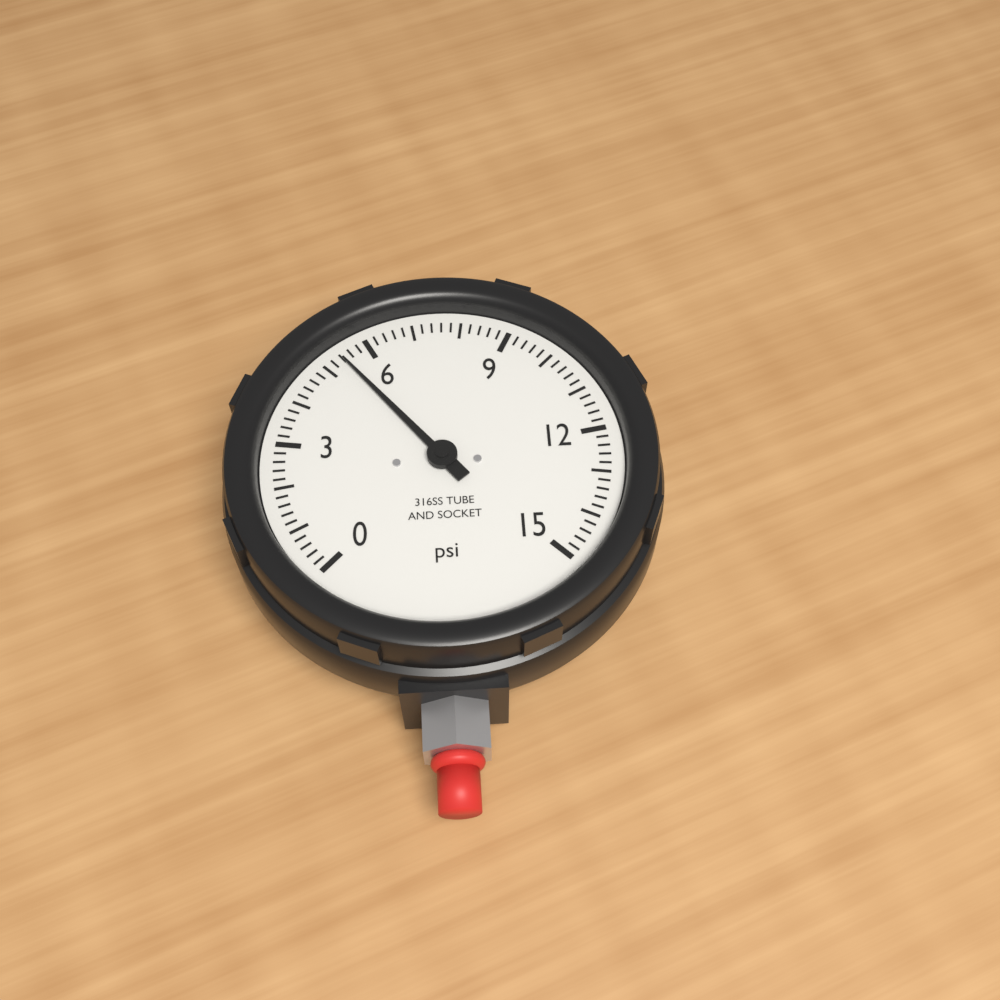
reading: 5.4 psi
